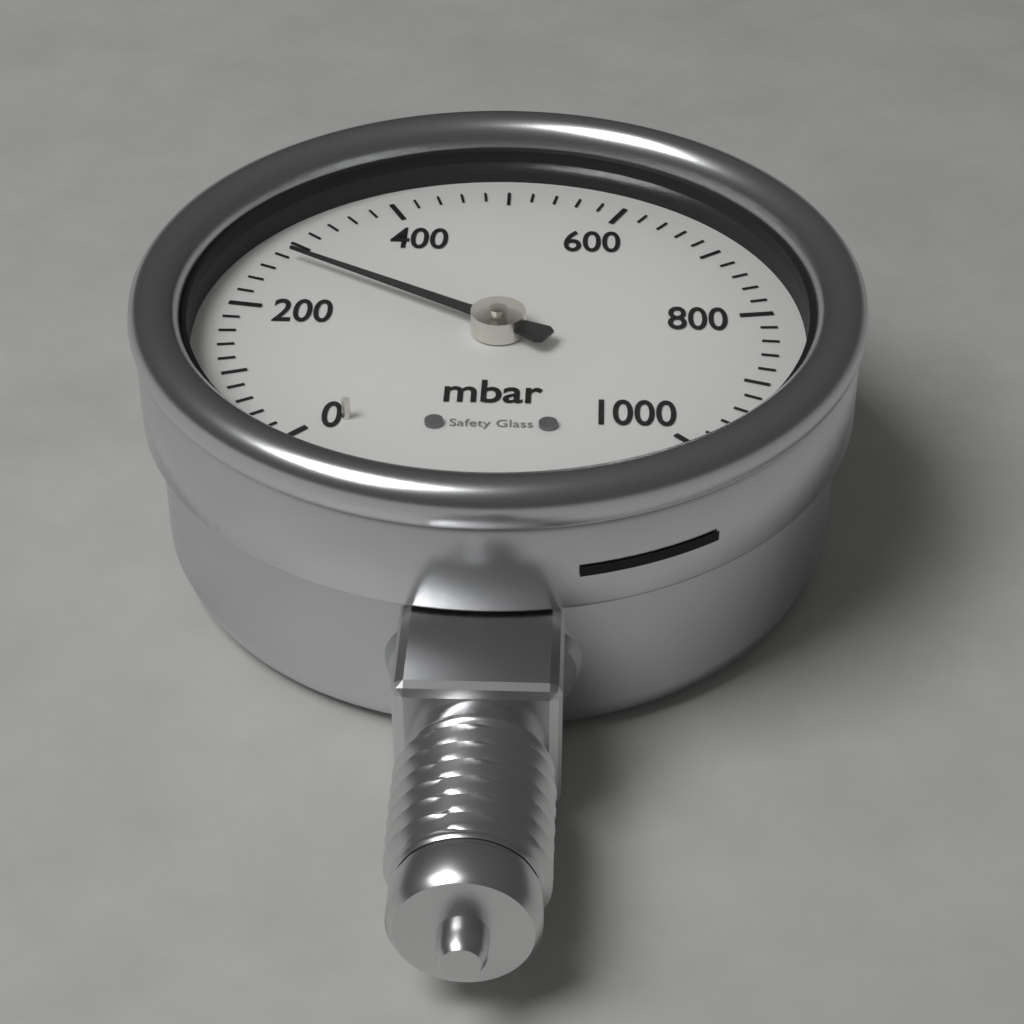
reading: 280 mbar
